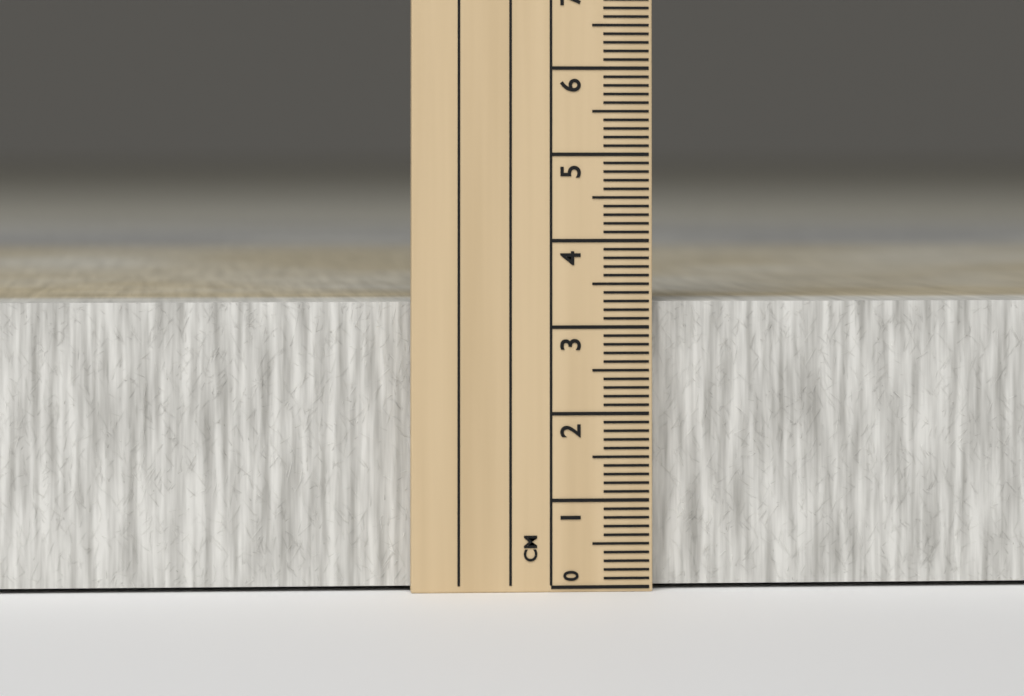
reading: 3.3 cm
